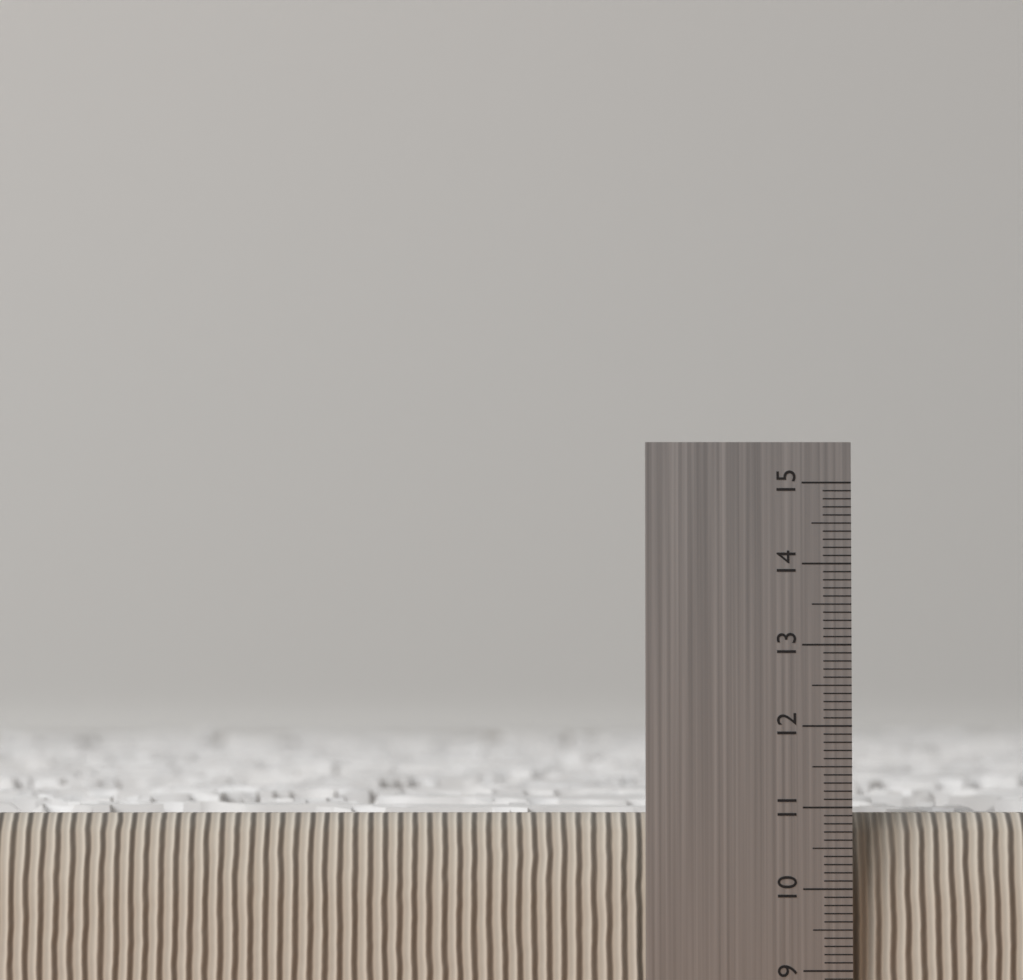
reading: 10.9 (no unit)
